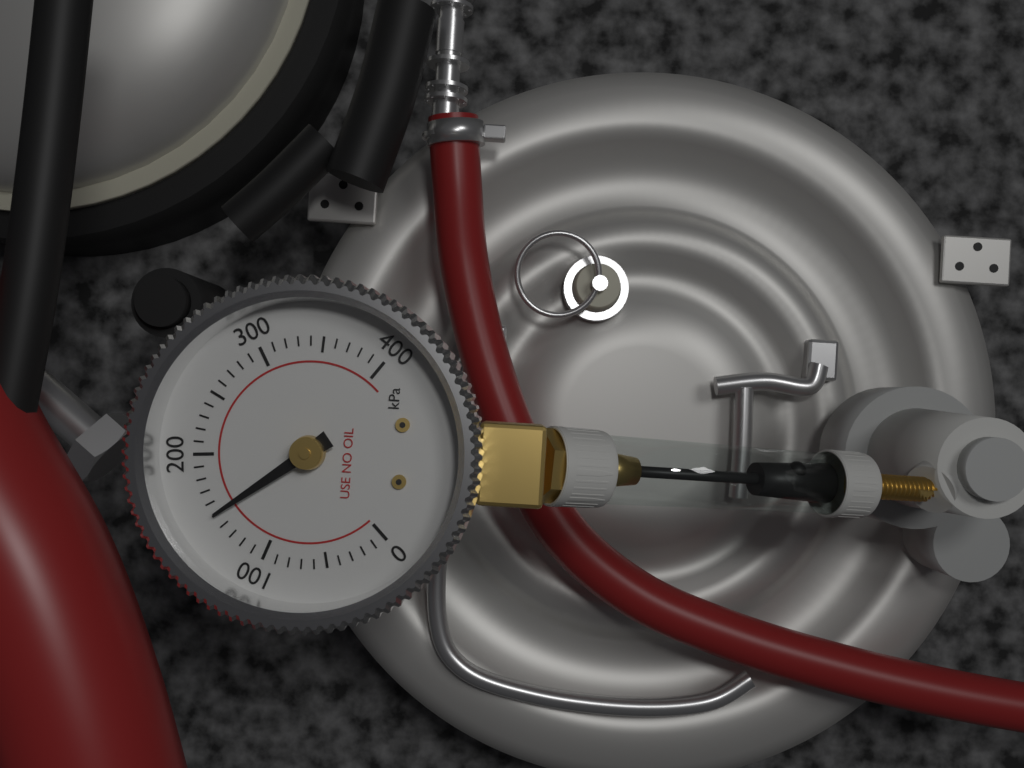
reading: 150 kPa
